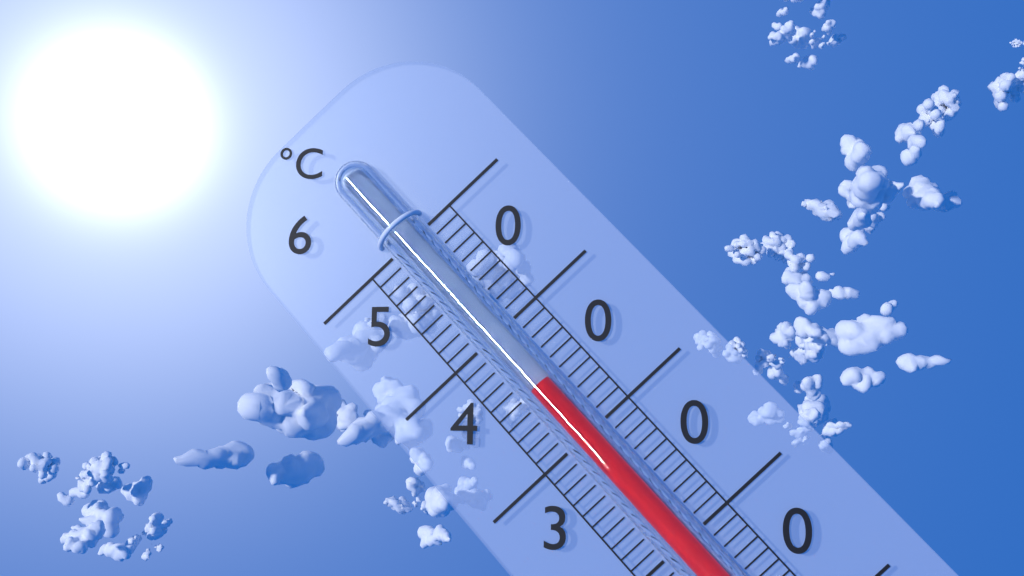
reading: 45 °C
